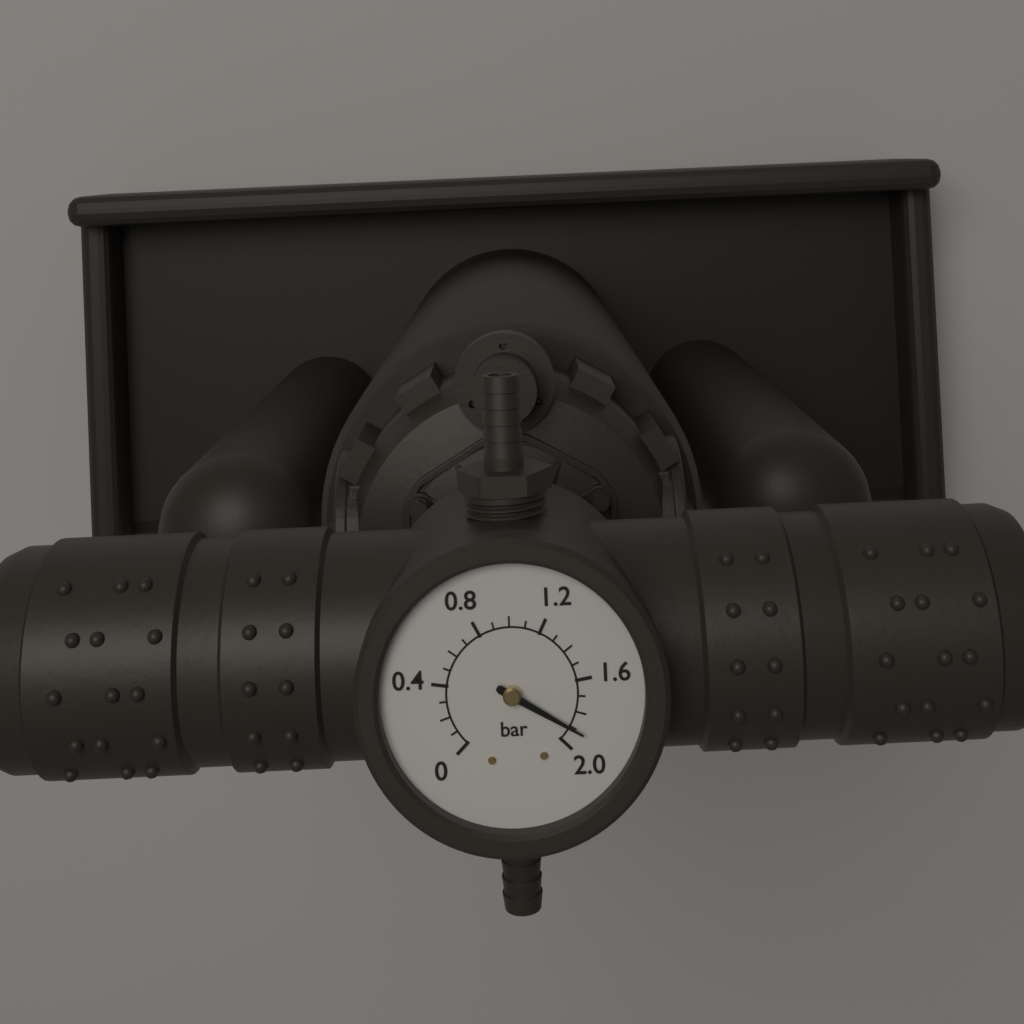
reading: 1.9 bar
